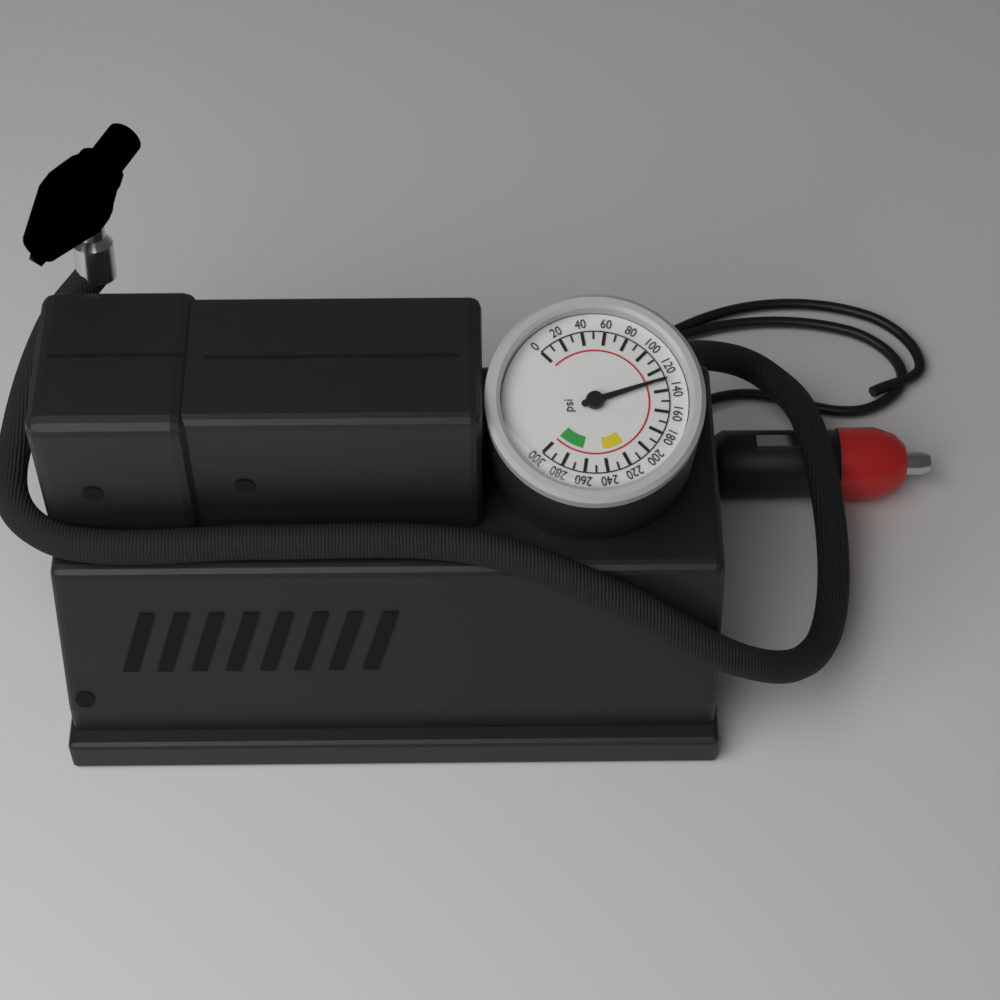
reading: 130 psi
